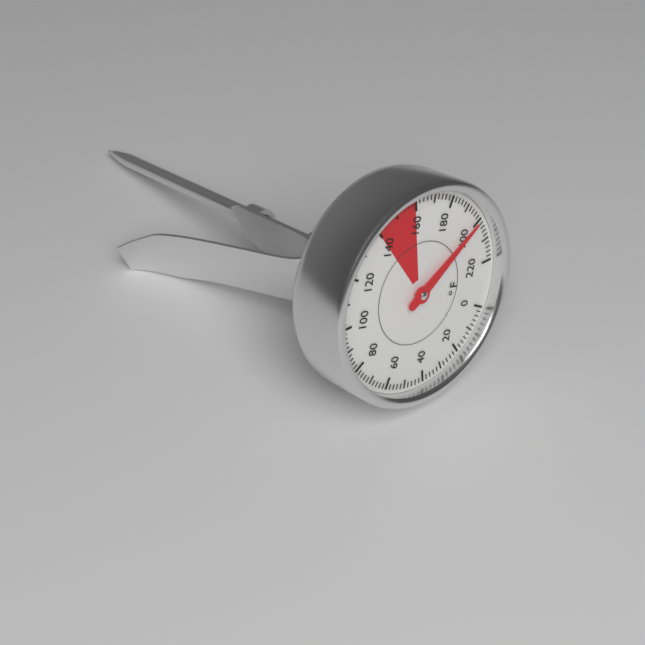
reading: 200 °F
